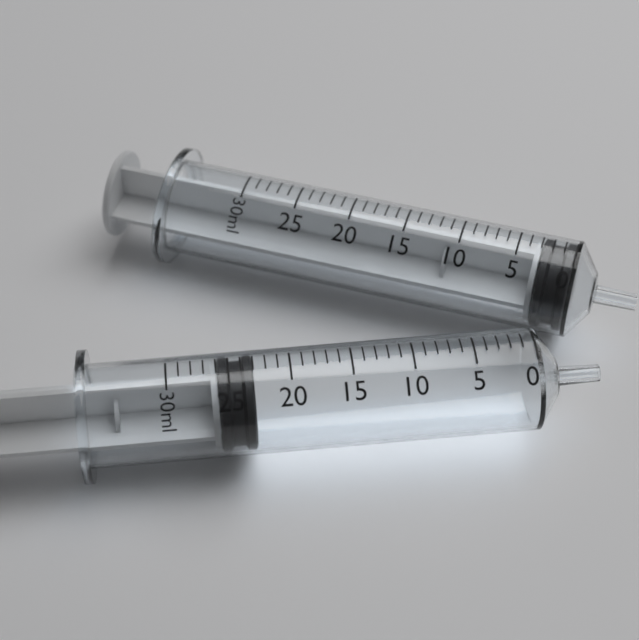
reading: 23 ml
